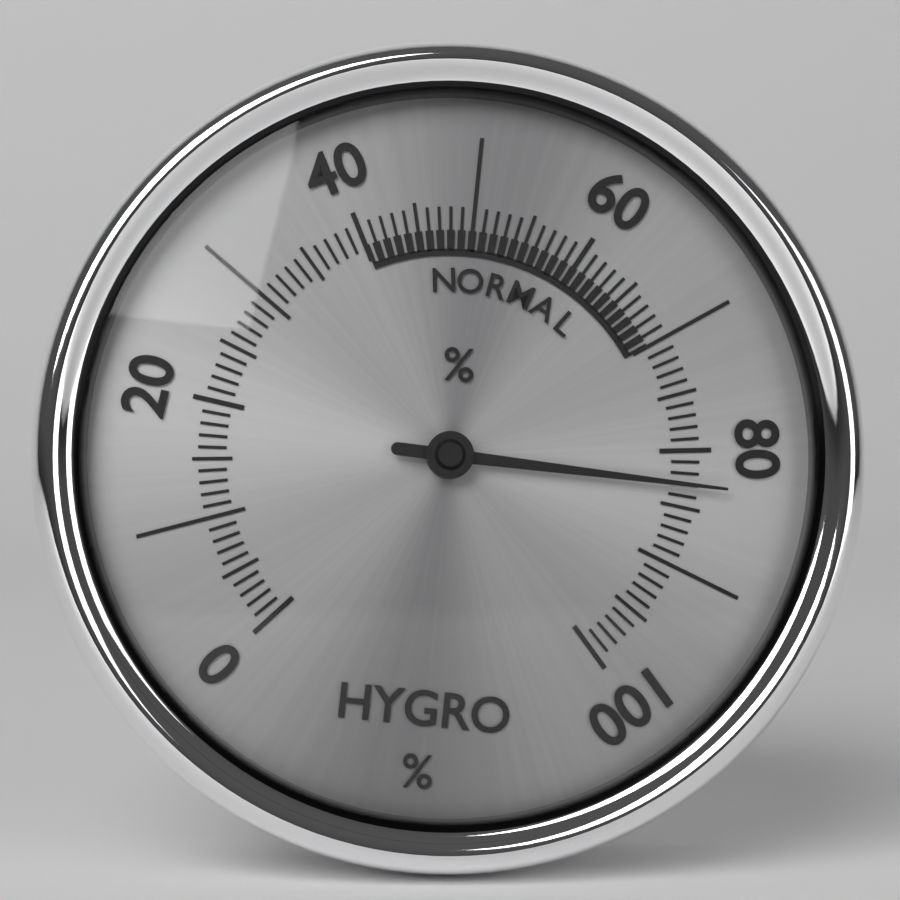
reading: 83 %
